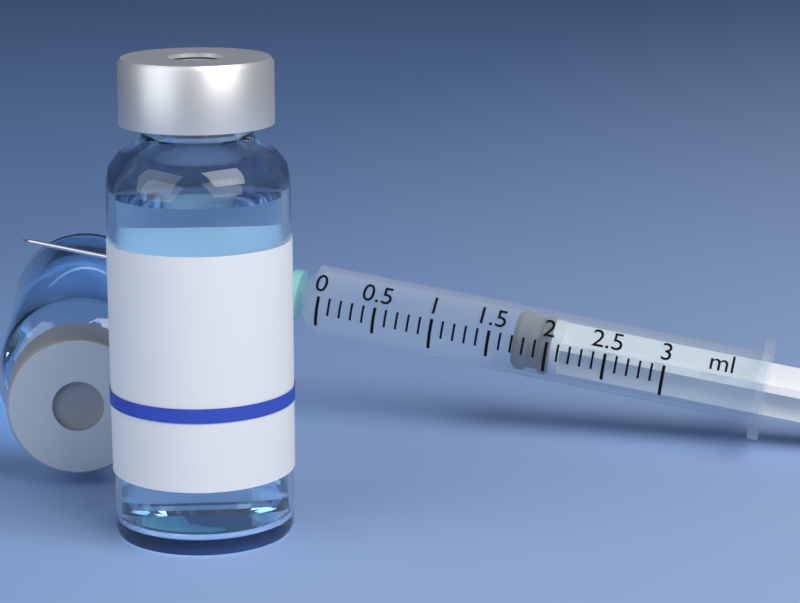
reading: 1.7 ml
